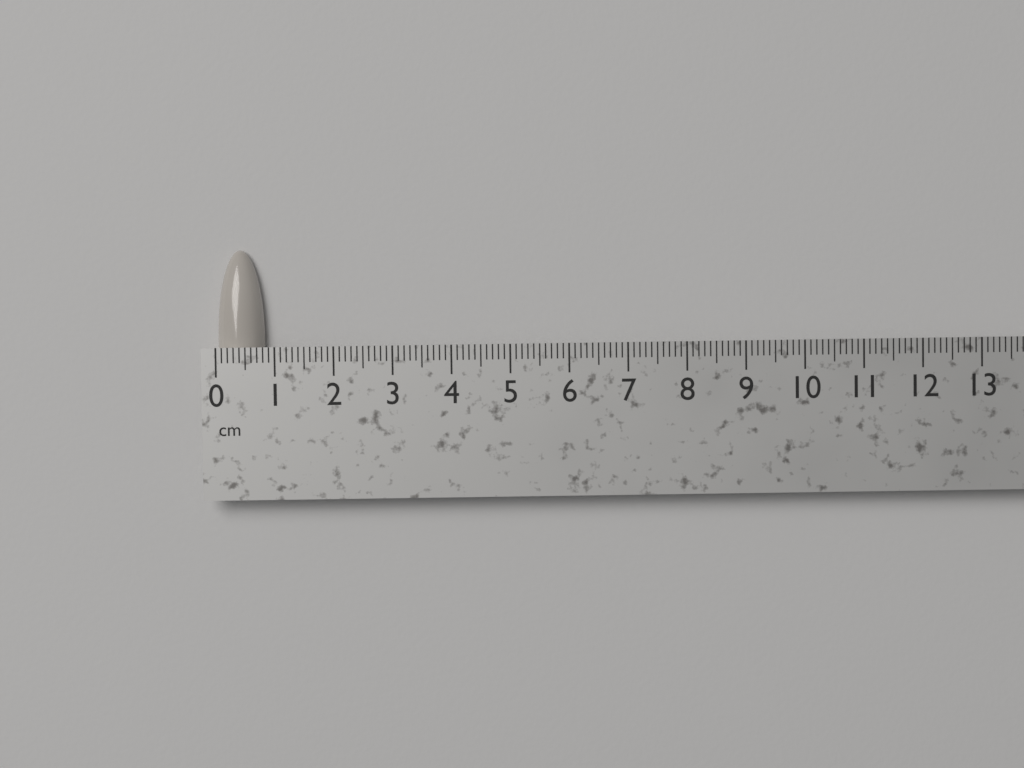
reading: 0.8 cm
